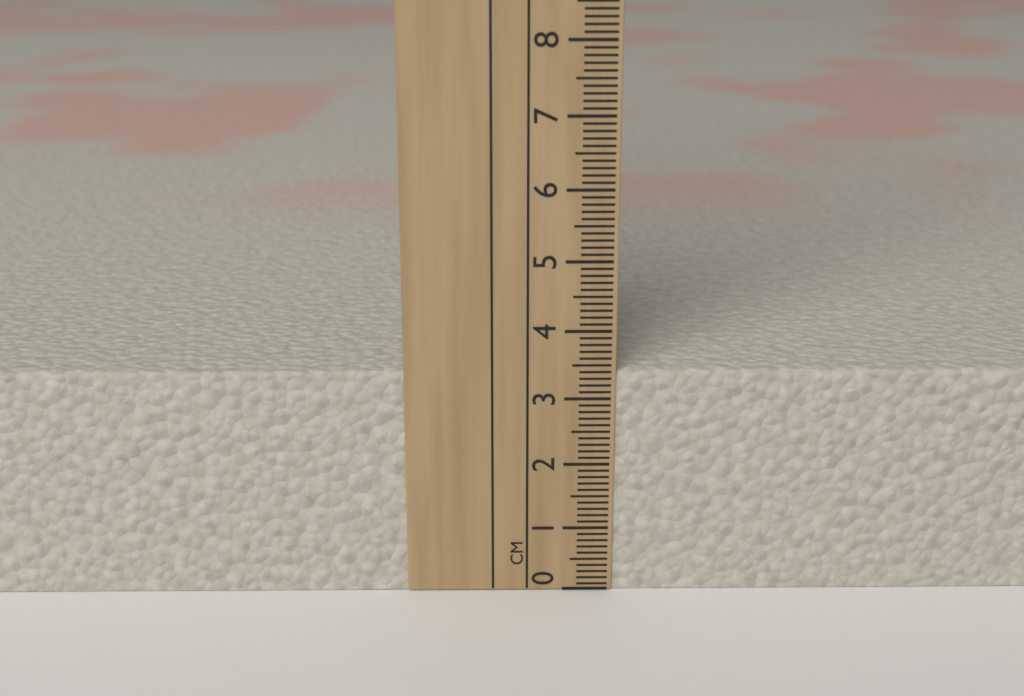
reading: 3.4 cm
